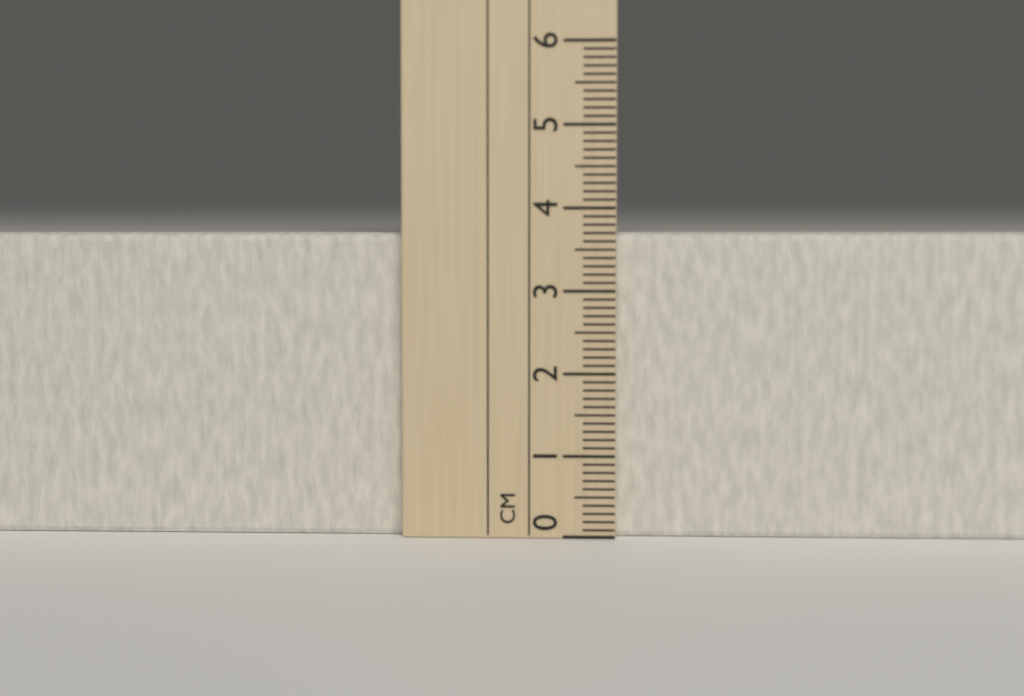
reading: 3.7 cm
